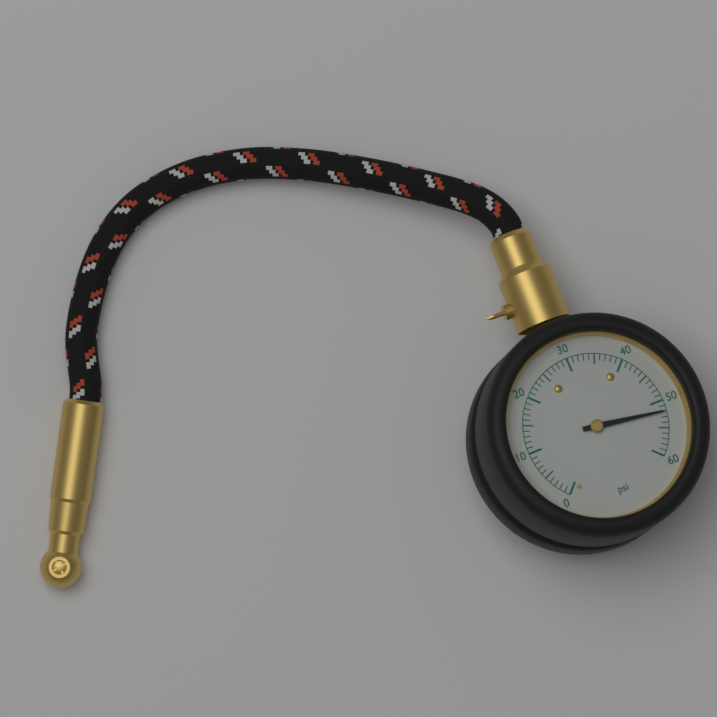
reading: 52 psi
